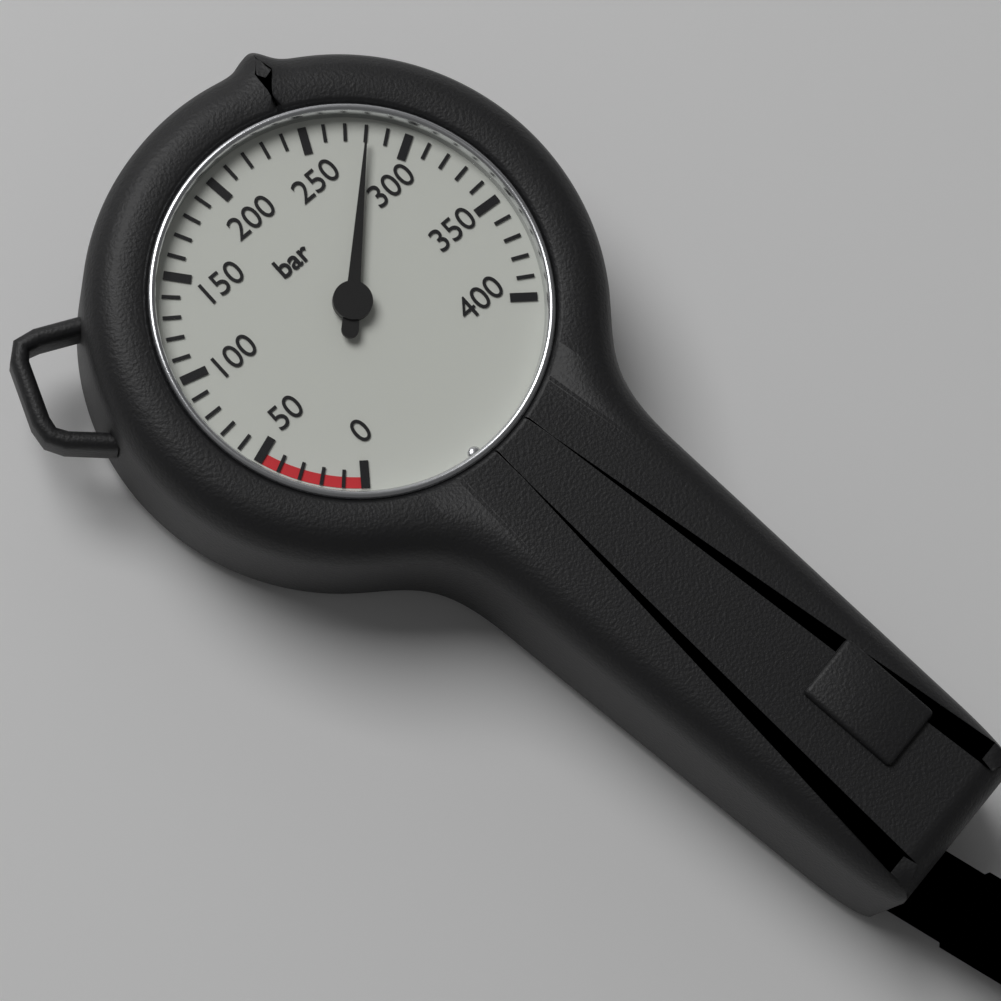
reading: 280 bar
